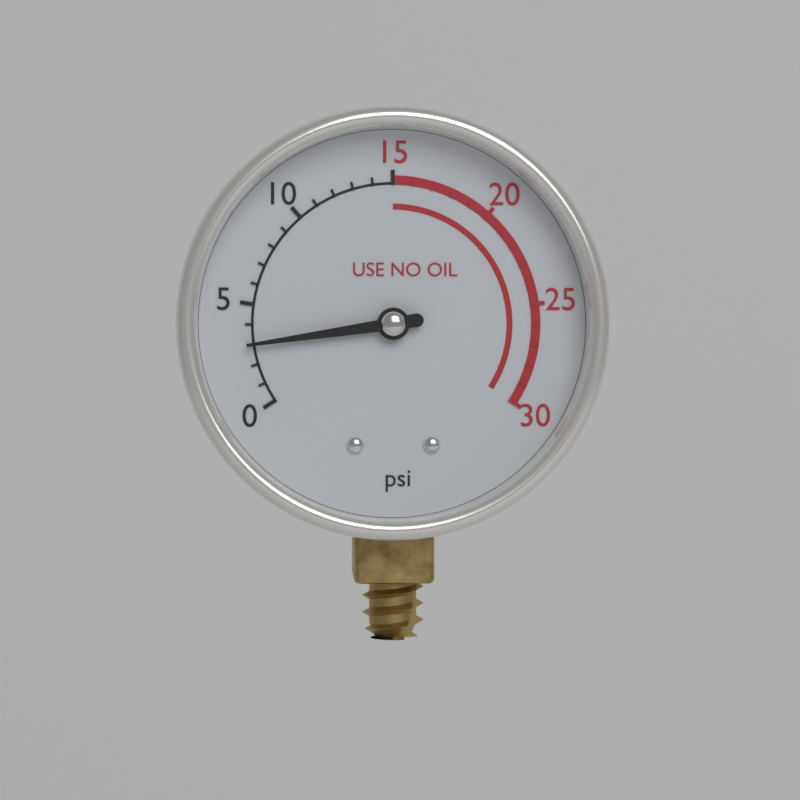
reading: 3 psi
